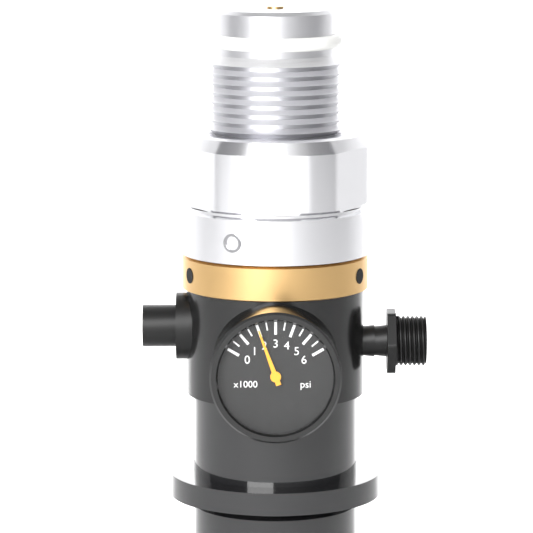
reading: 2000 psi
